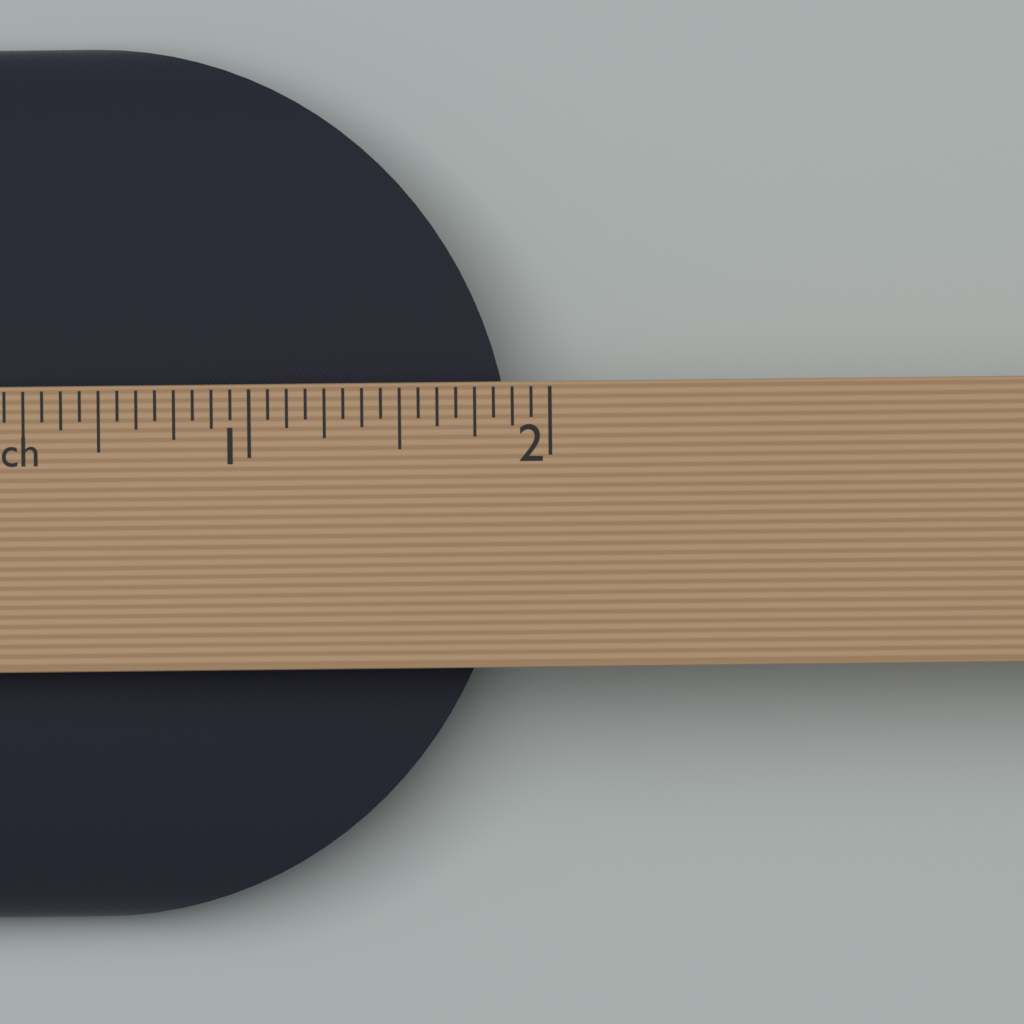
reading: 1.8750 in
